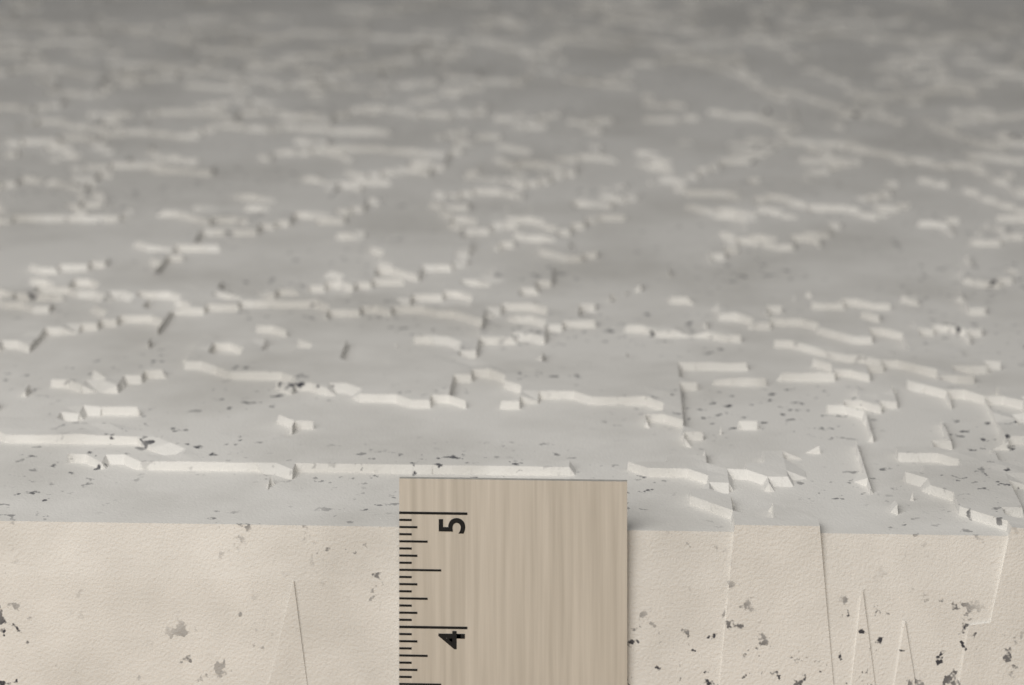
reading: 4.9375 in
